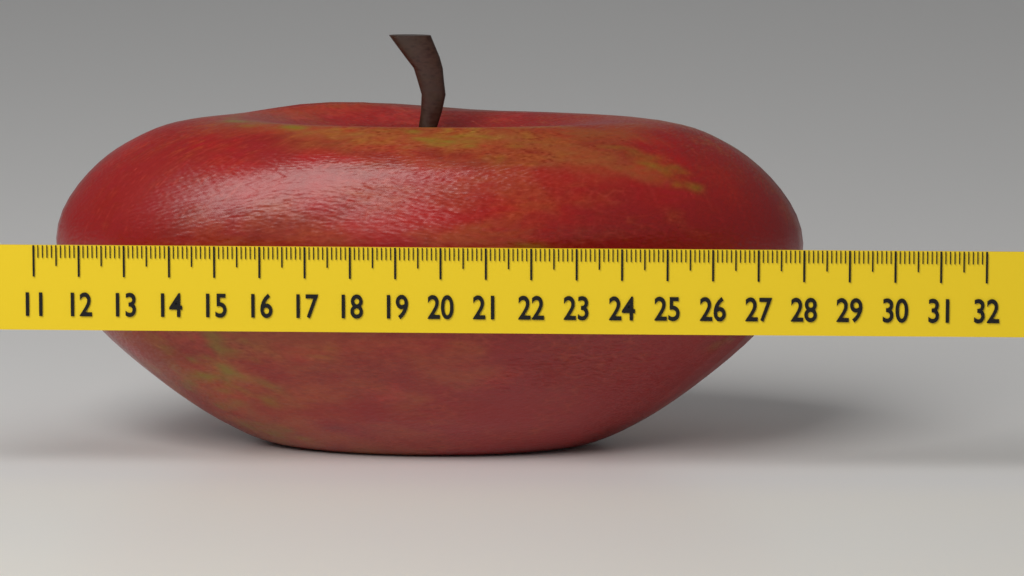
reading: 28.0 (no unit)
